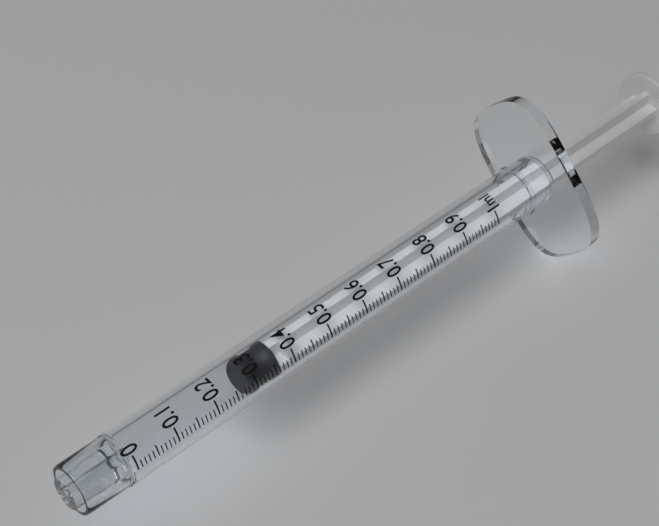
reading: 0.29 ml
